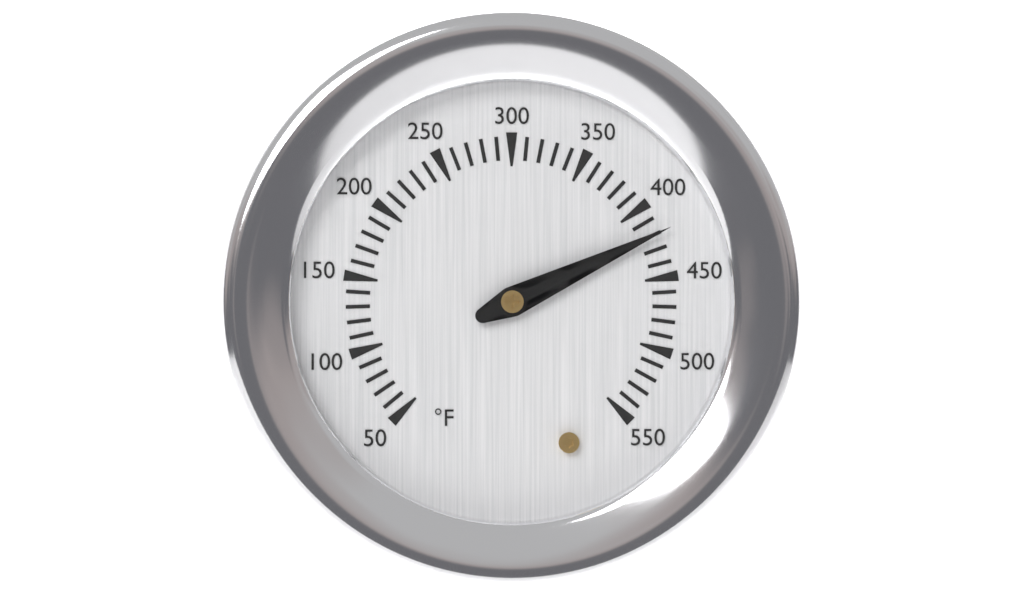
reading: 420 °F
